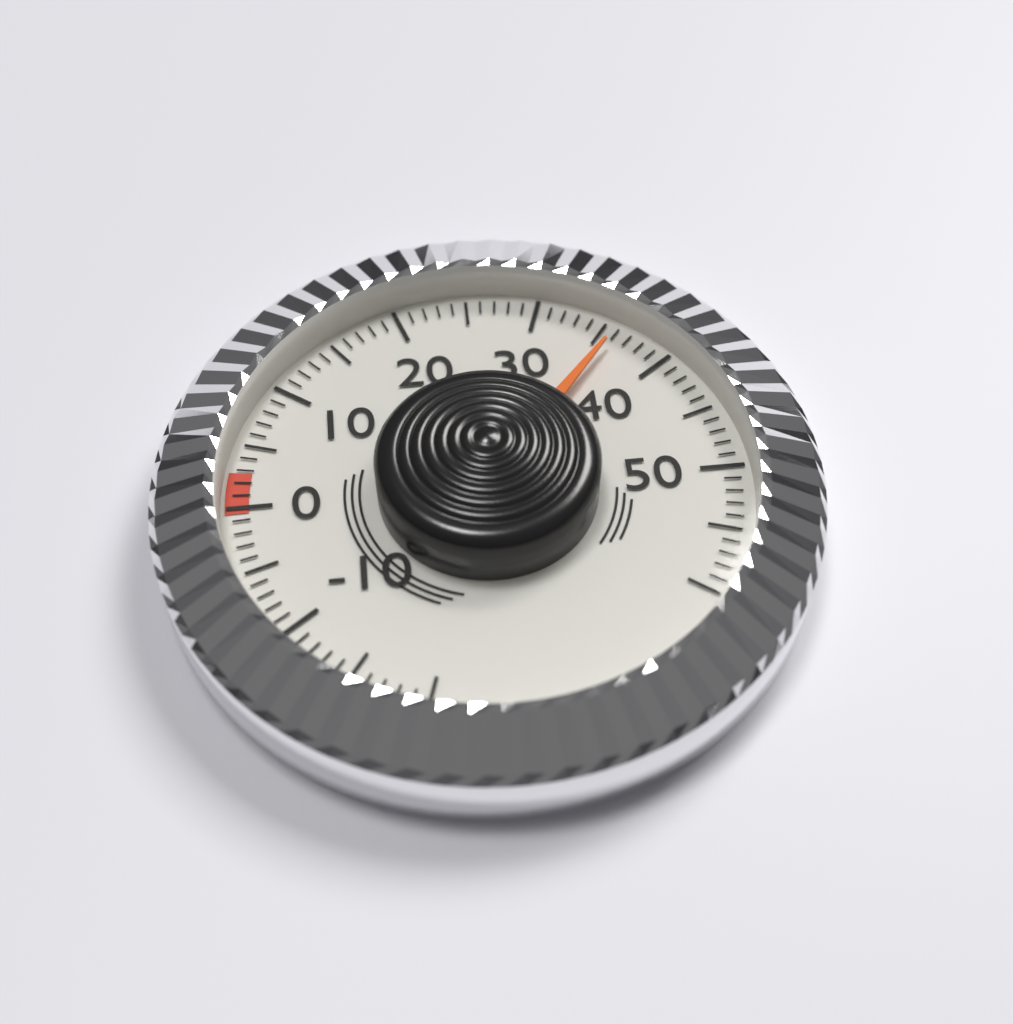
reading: 36 (no unit)
